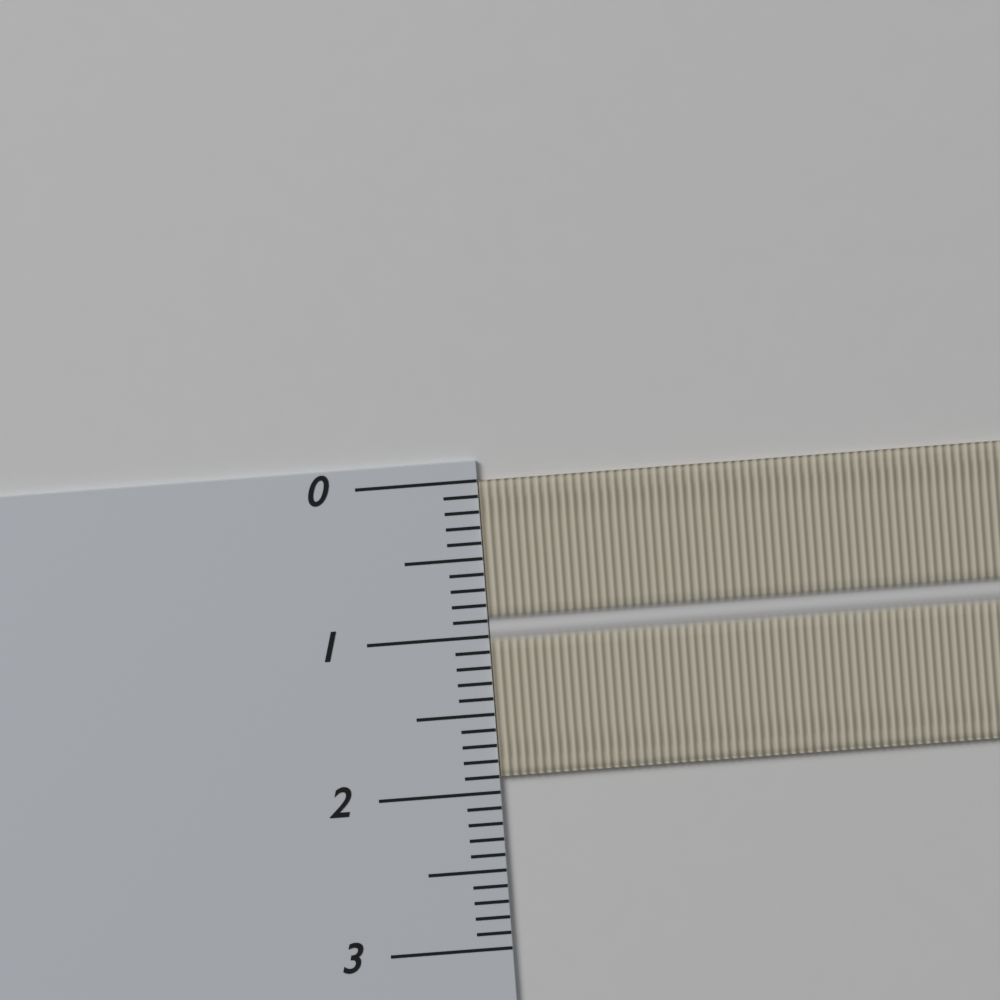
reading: 1.9 (no unit)
